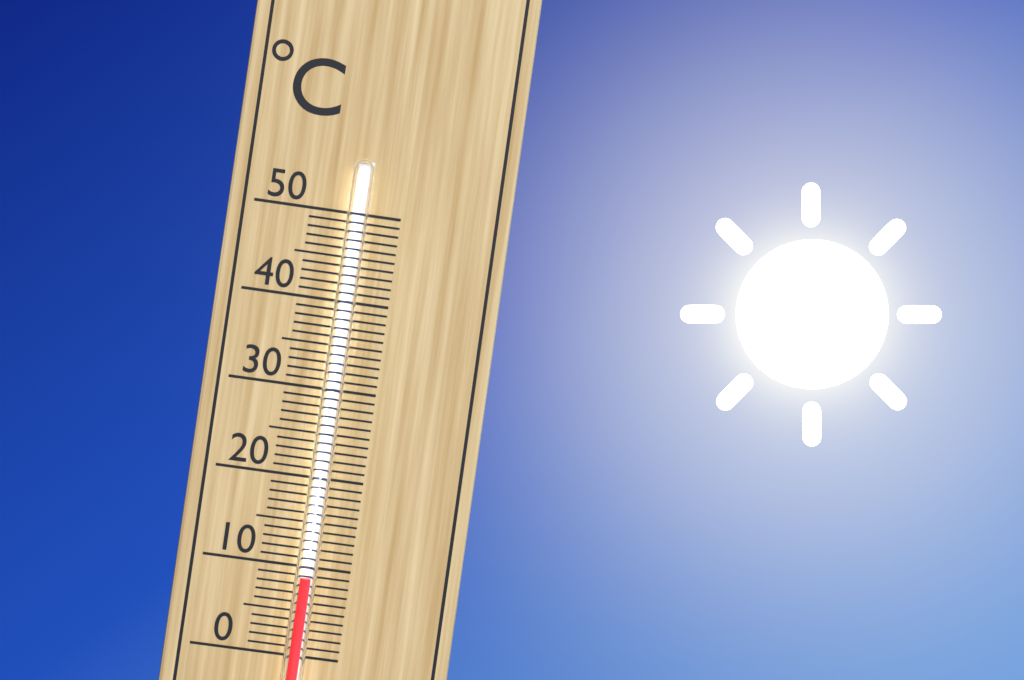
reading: 9 °C
